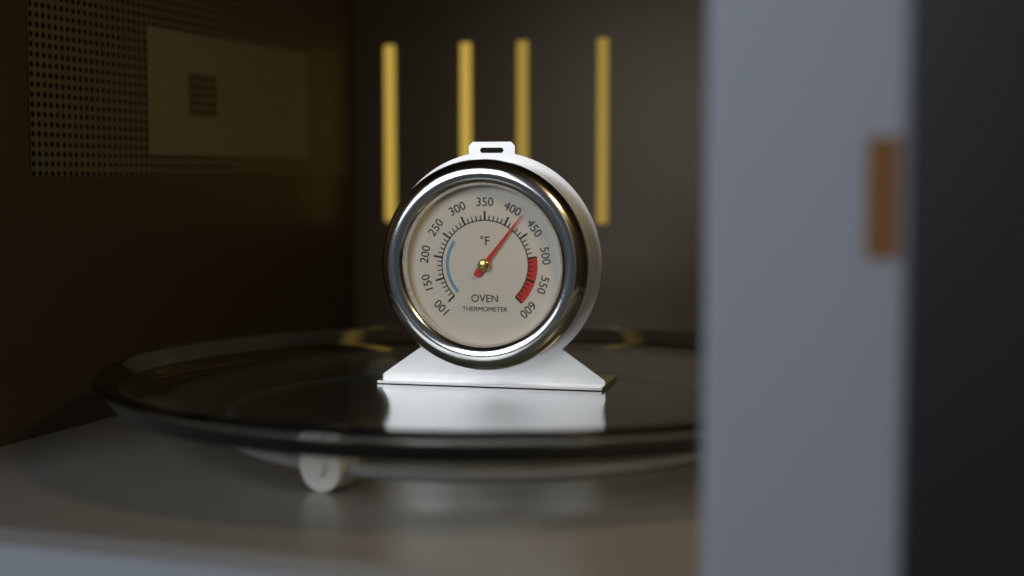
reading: 420 °F
